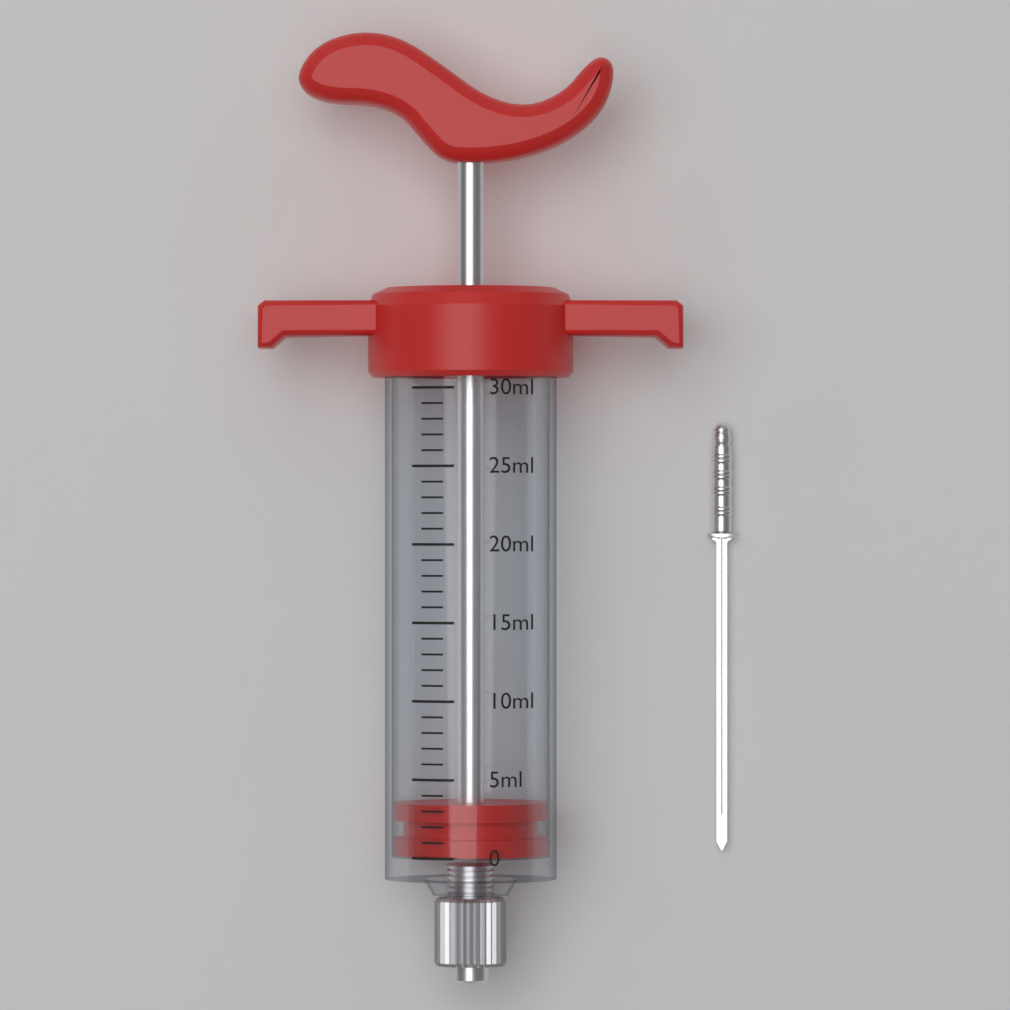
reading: 0 ml
